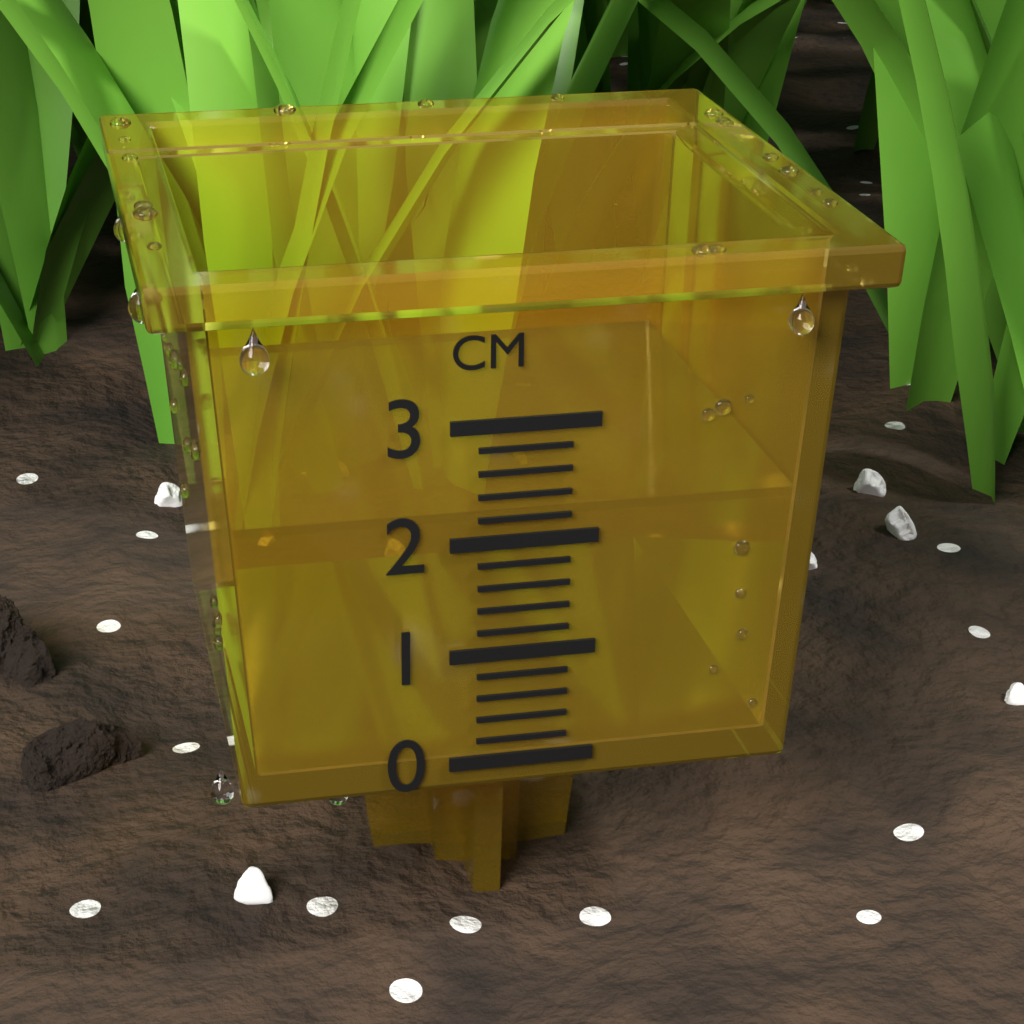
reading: 2.2 cm
